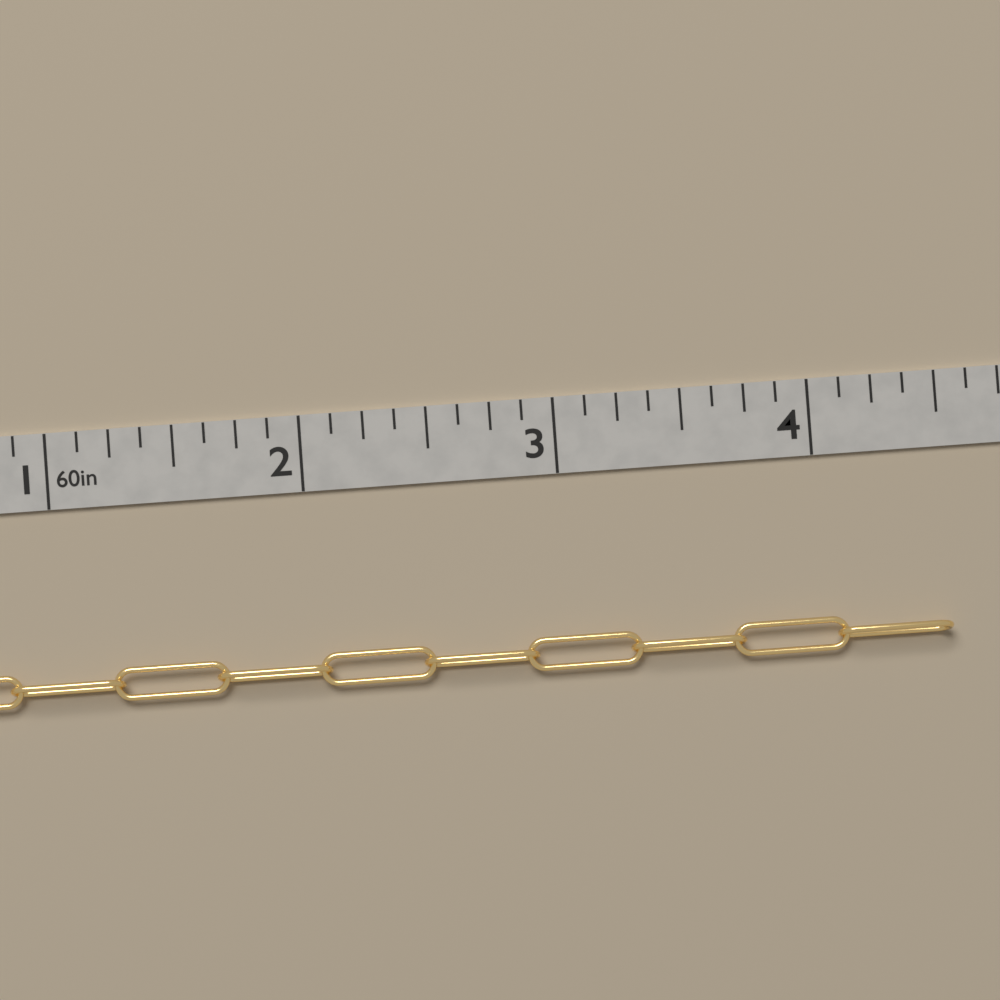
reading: 4.500 in
